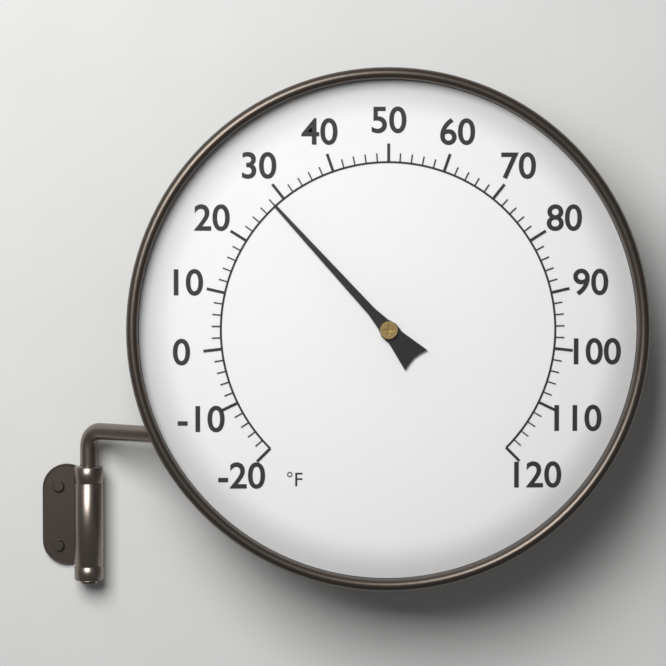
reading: 28 °F
